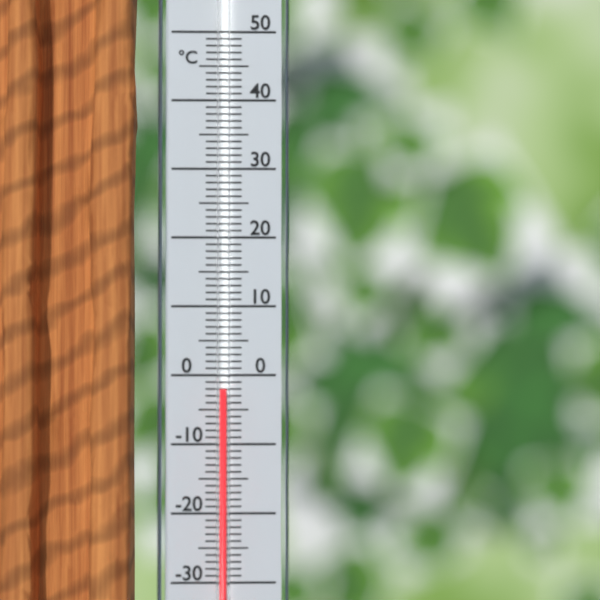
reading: -2 °C
